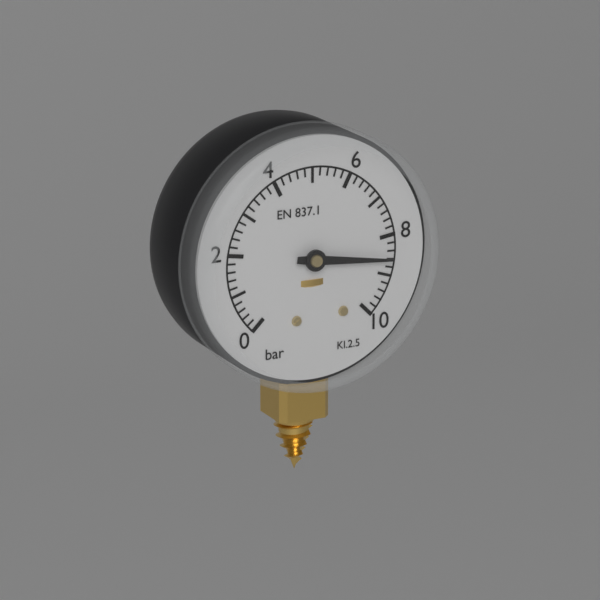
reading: 8.6 bar
